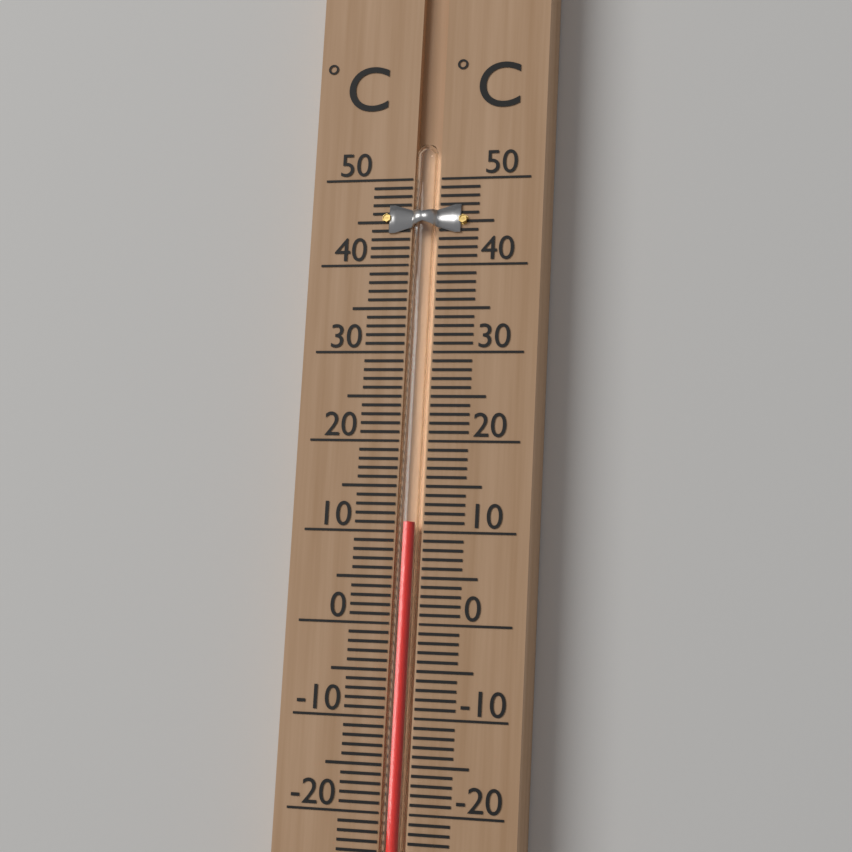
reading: 11 °C
